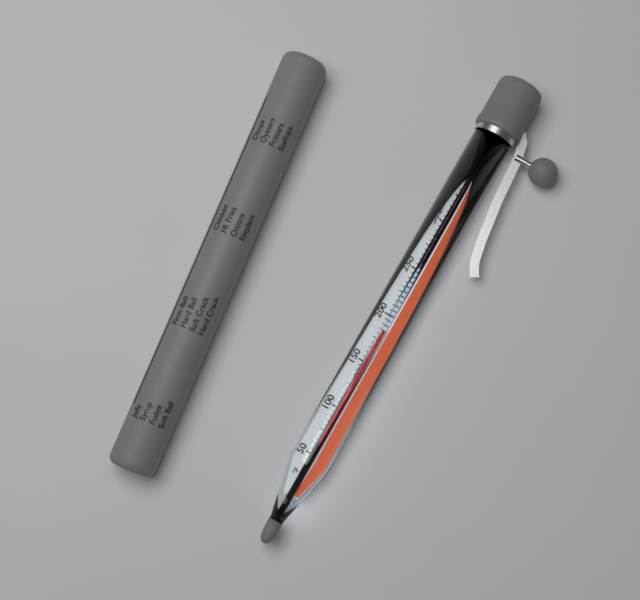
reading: 185 °F
